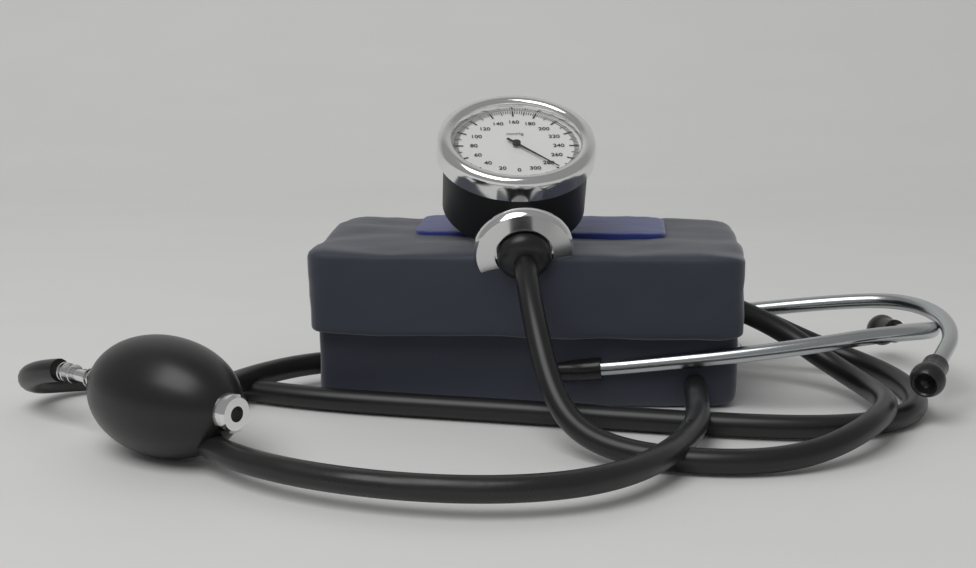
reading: 280 mmHg
